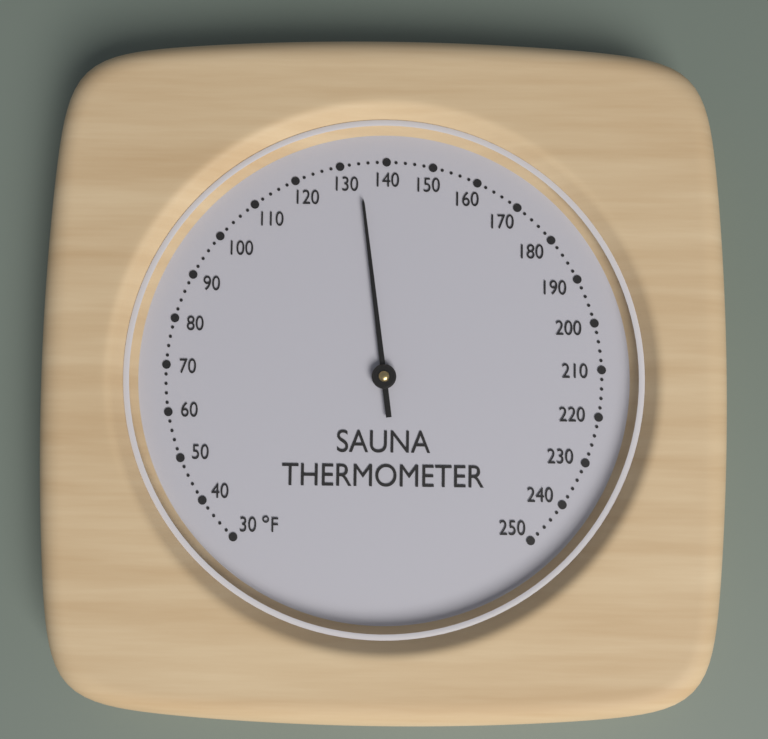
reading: 134 °F
